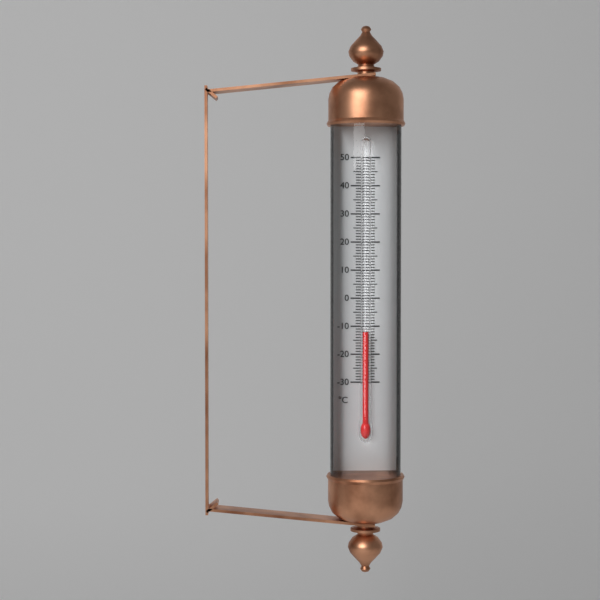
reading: -12 °C
